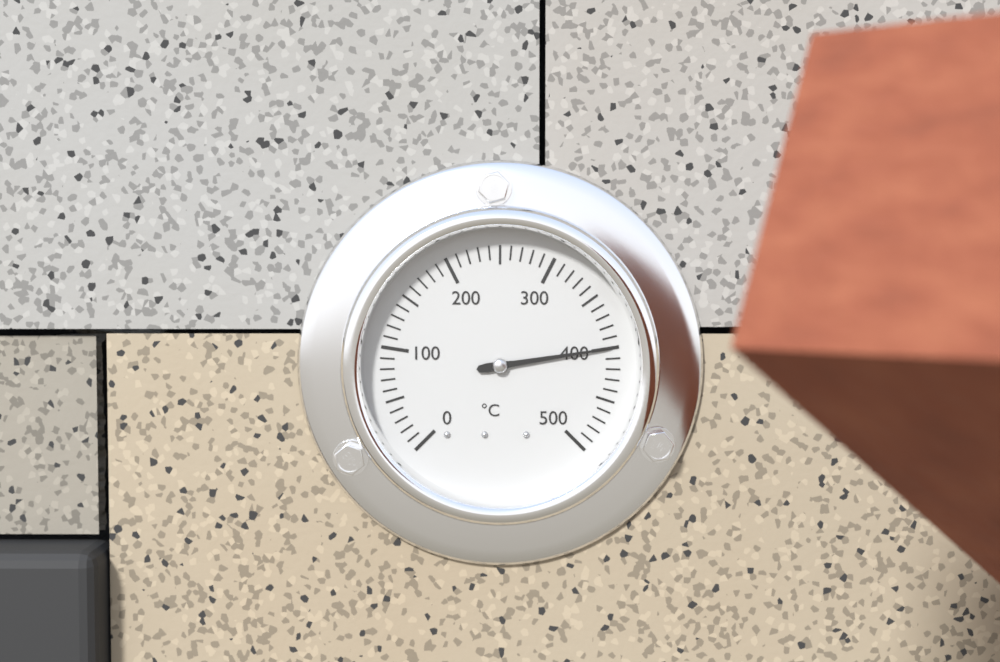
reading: 400 °C
